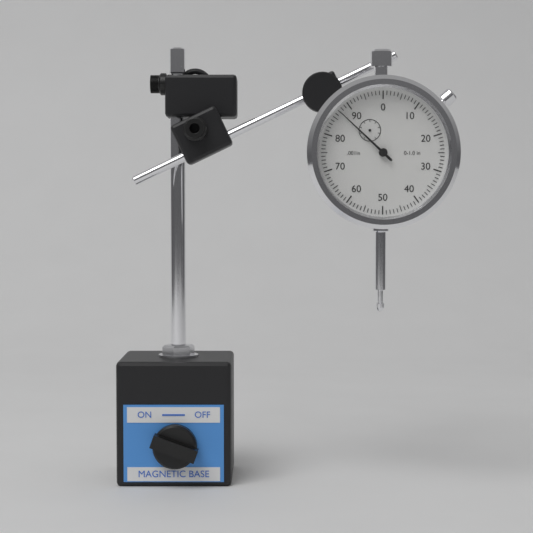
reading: 0.087 in
